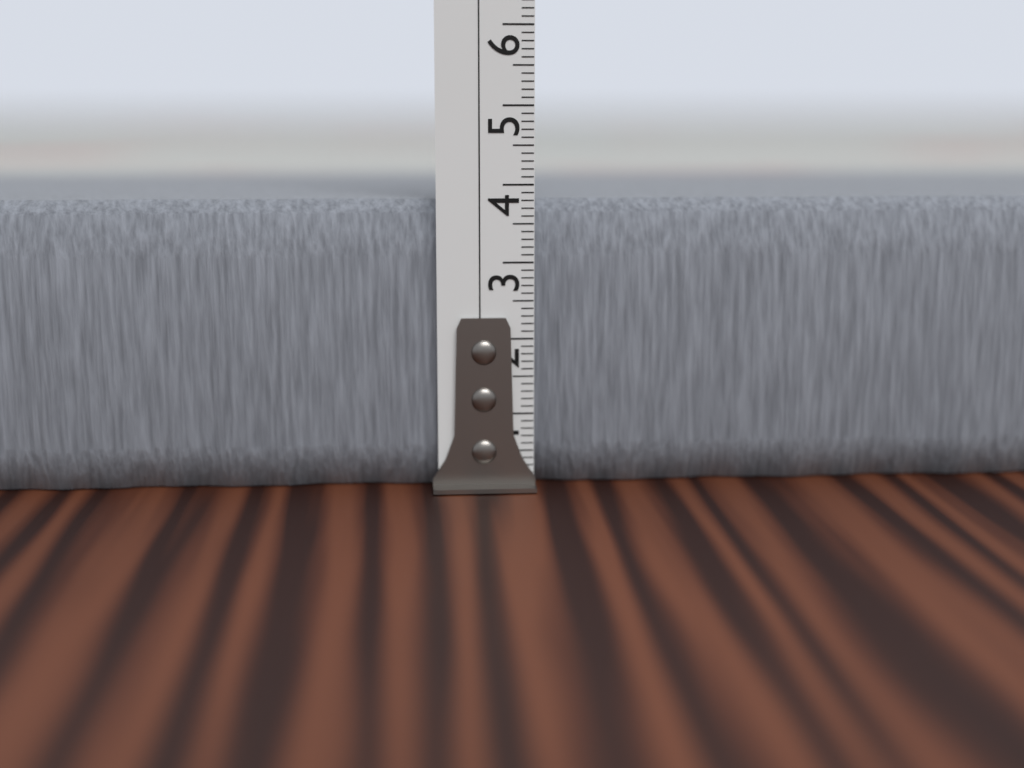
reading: 3.8 cm
